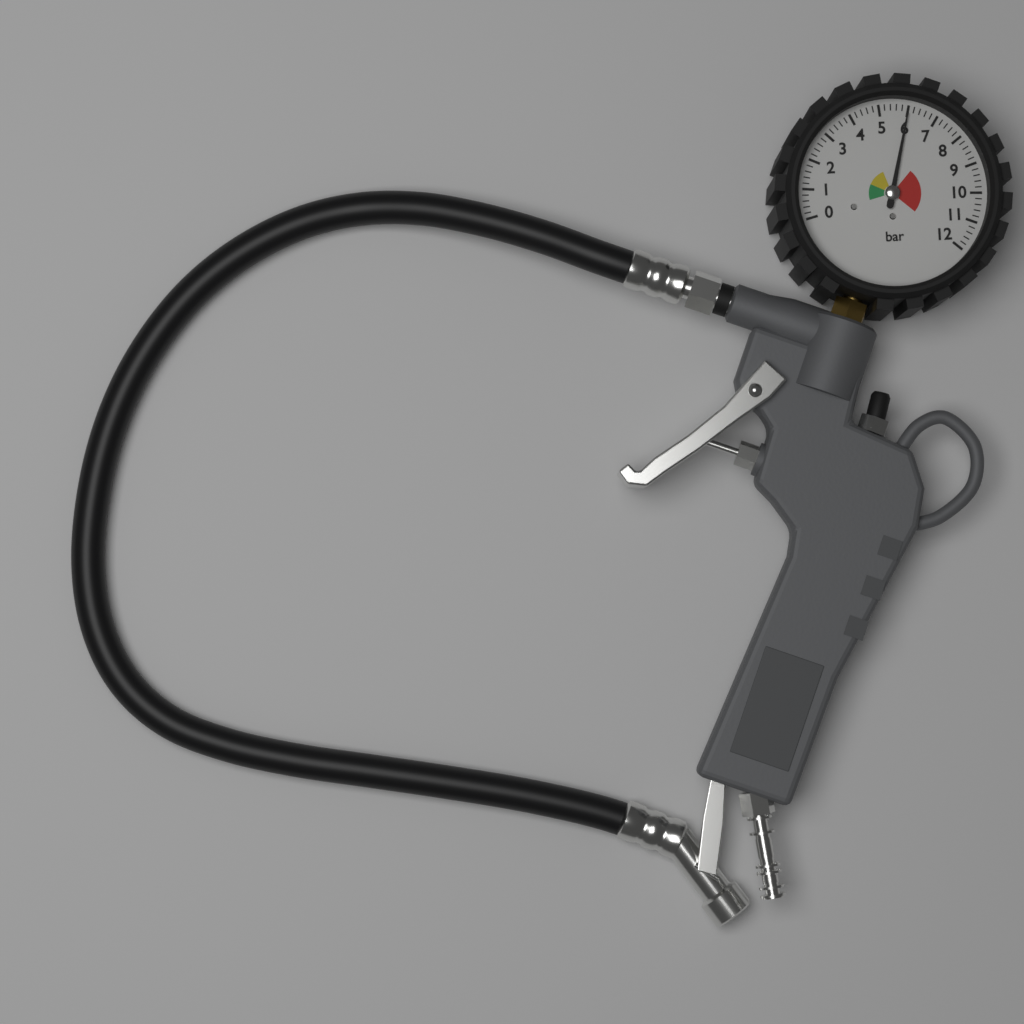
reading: 6.0 bar
